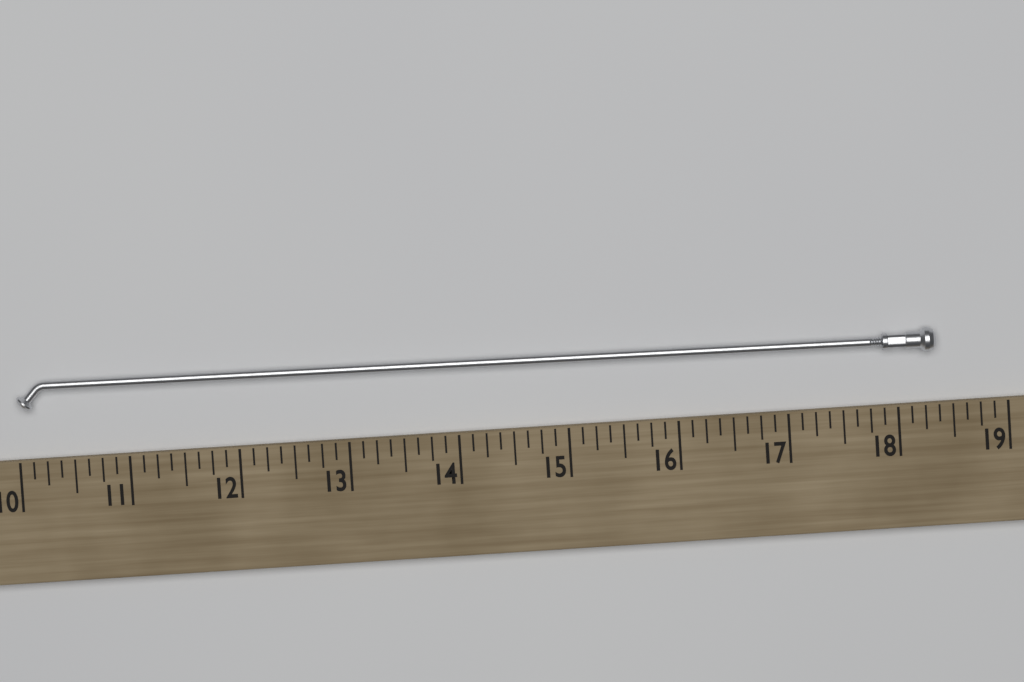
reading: 18.375 (no unit)
